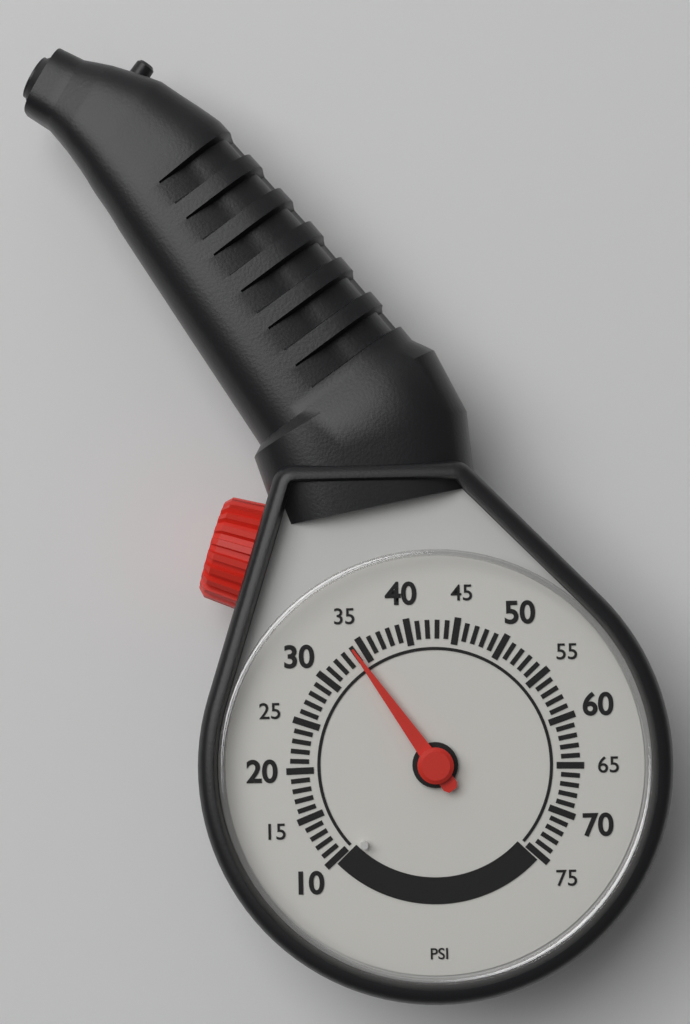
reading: 34 psi
